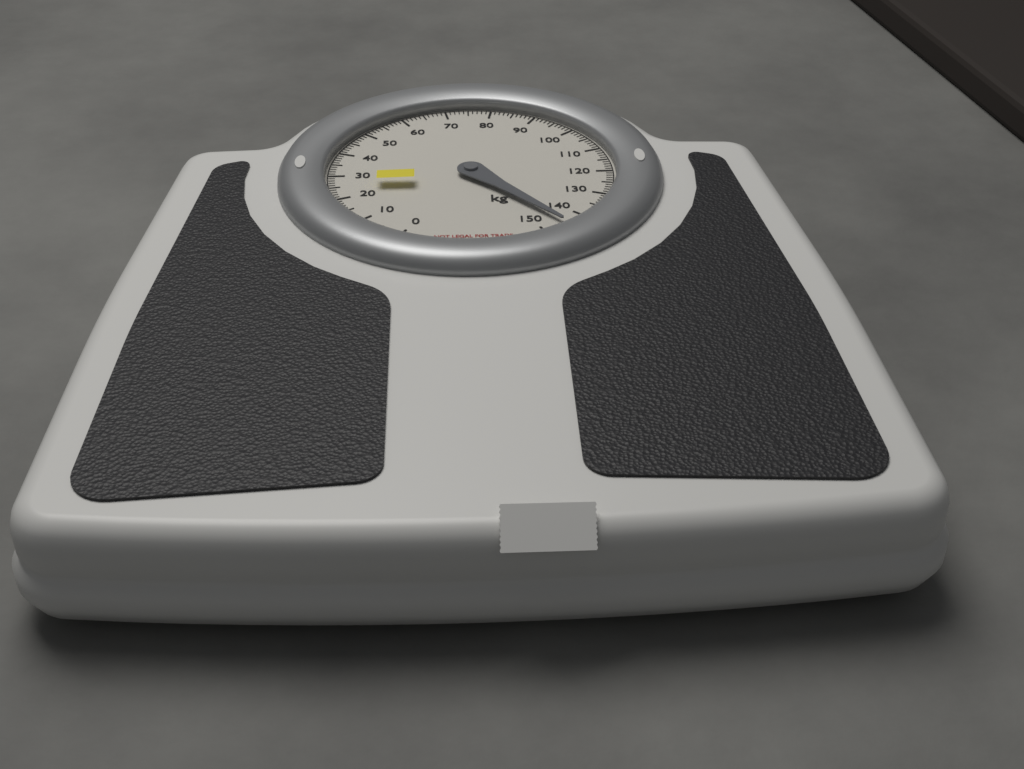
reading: 145 kg
